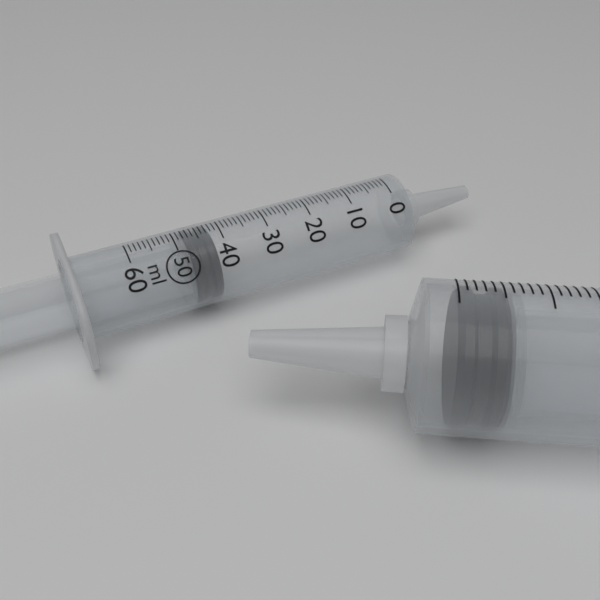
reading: 42 ml
